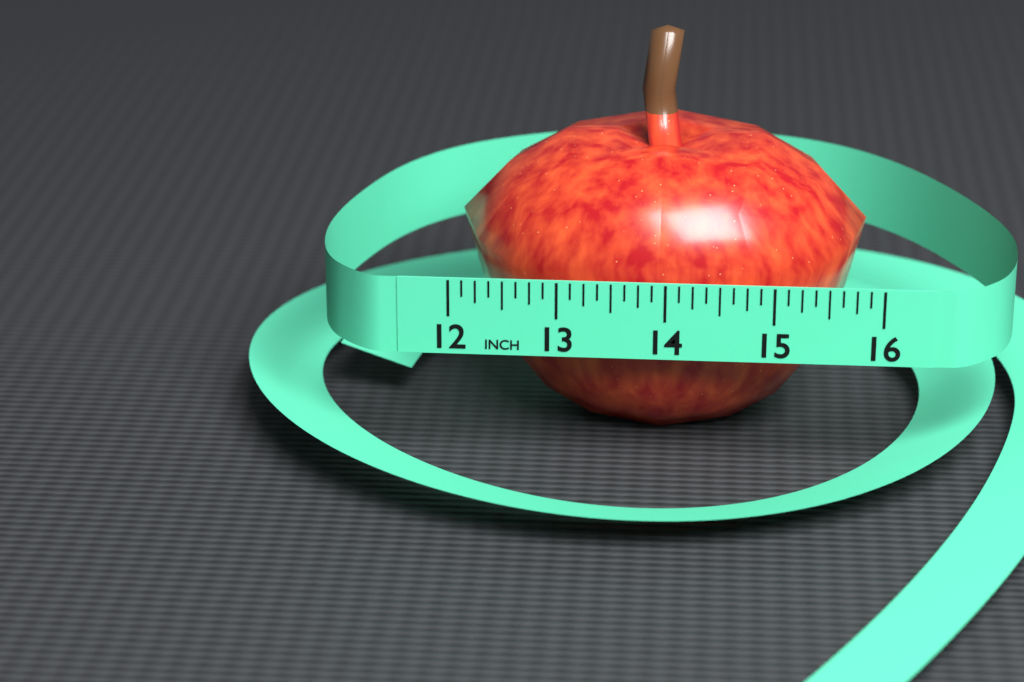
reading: 15.875 in
